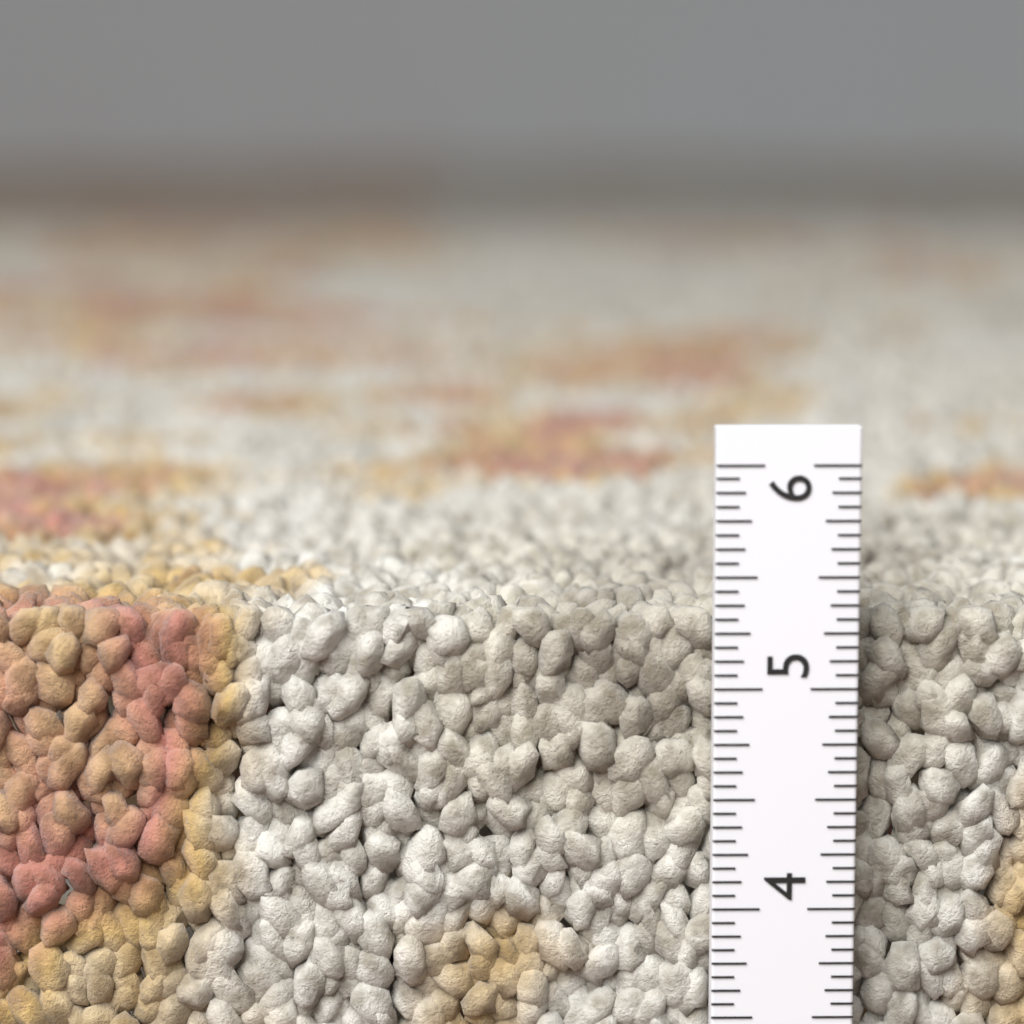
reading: 5.3125 in
